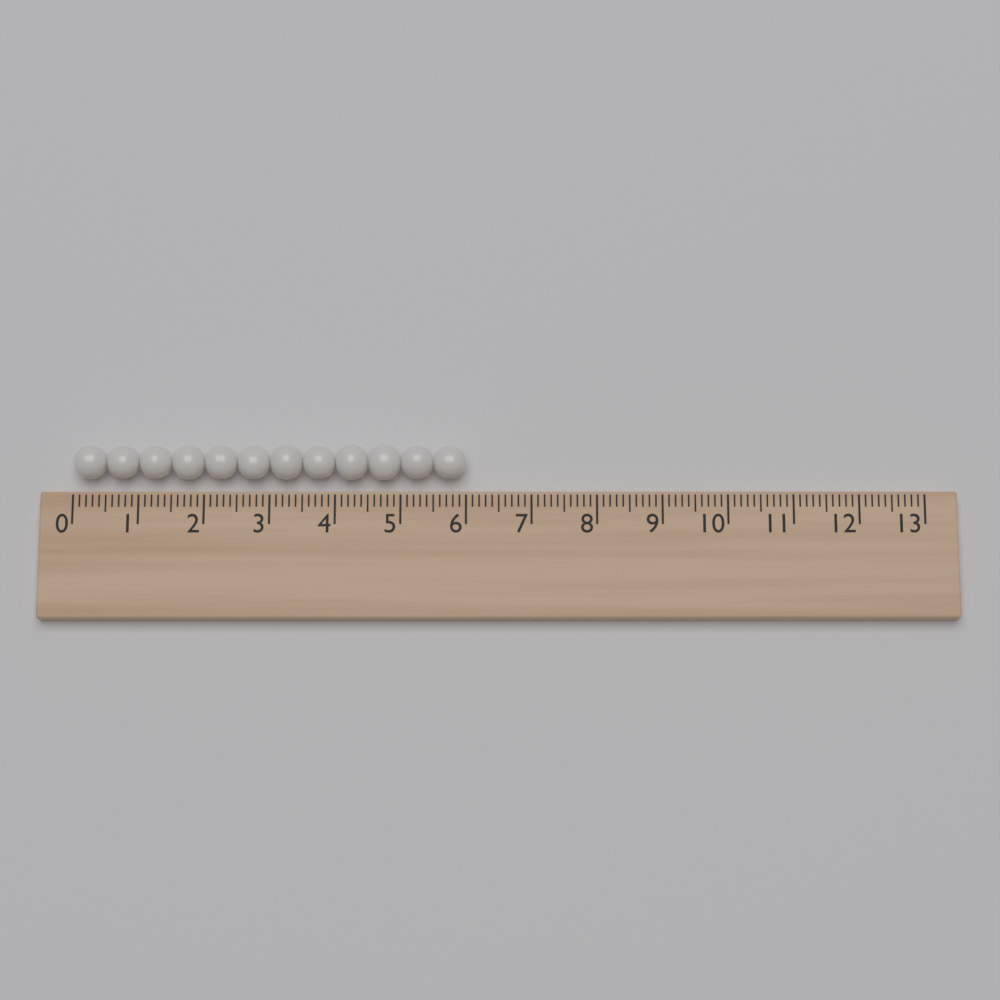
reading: 6.0 (no unit)
